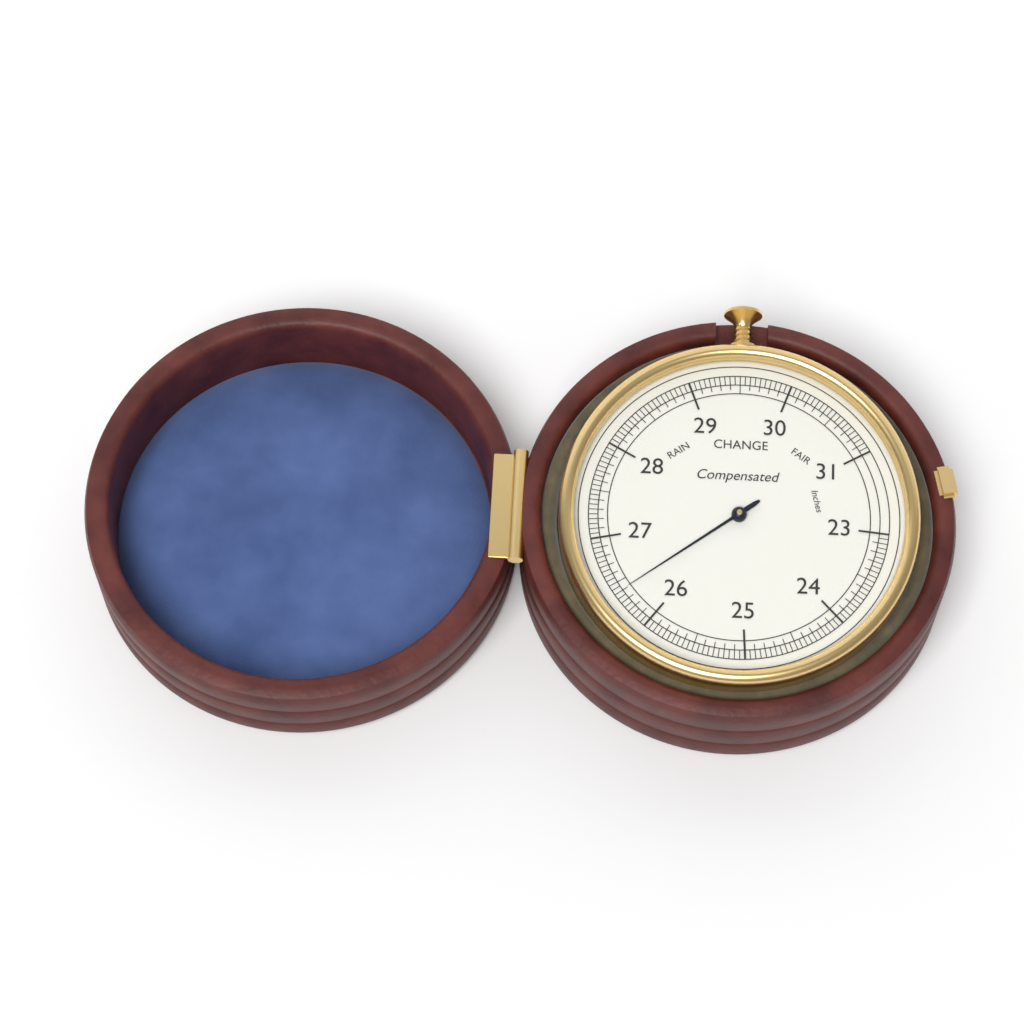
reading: 26.40 inches
